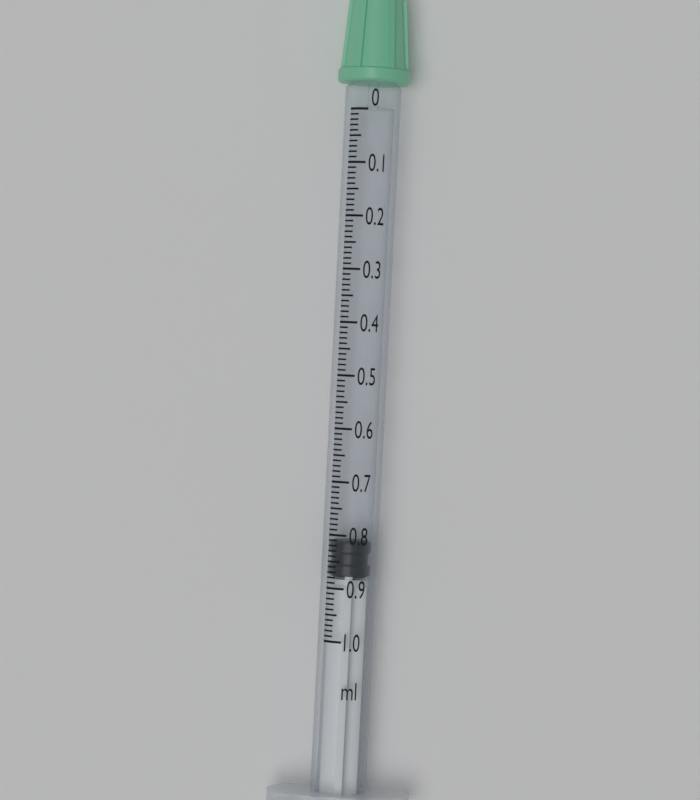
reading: 0.81 ml
